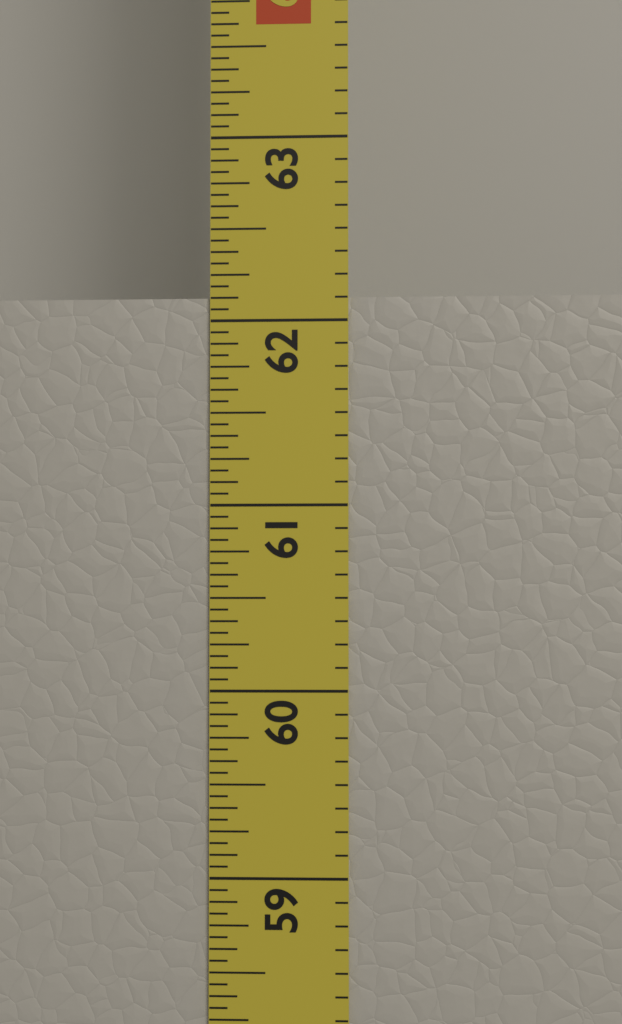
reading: 62.1250 in
